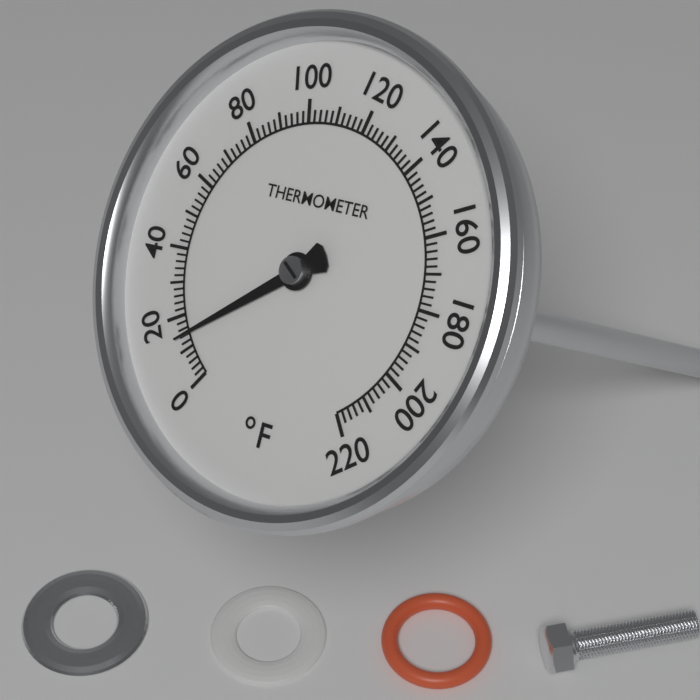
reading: 14 °F
